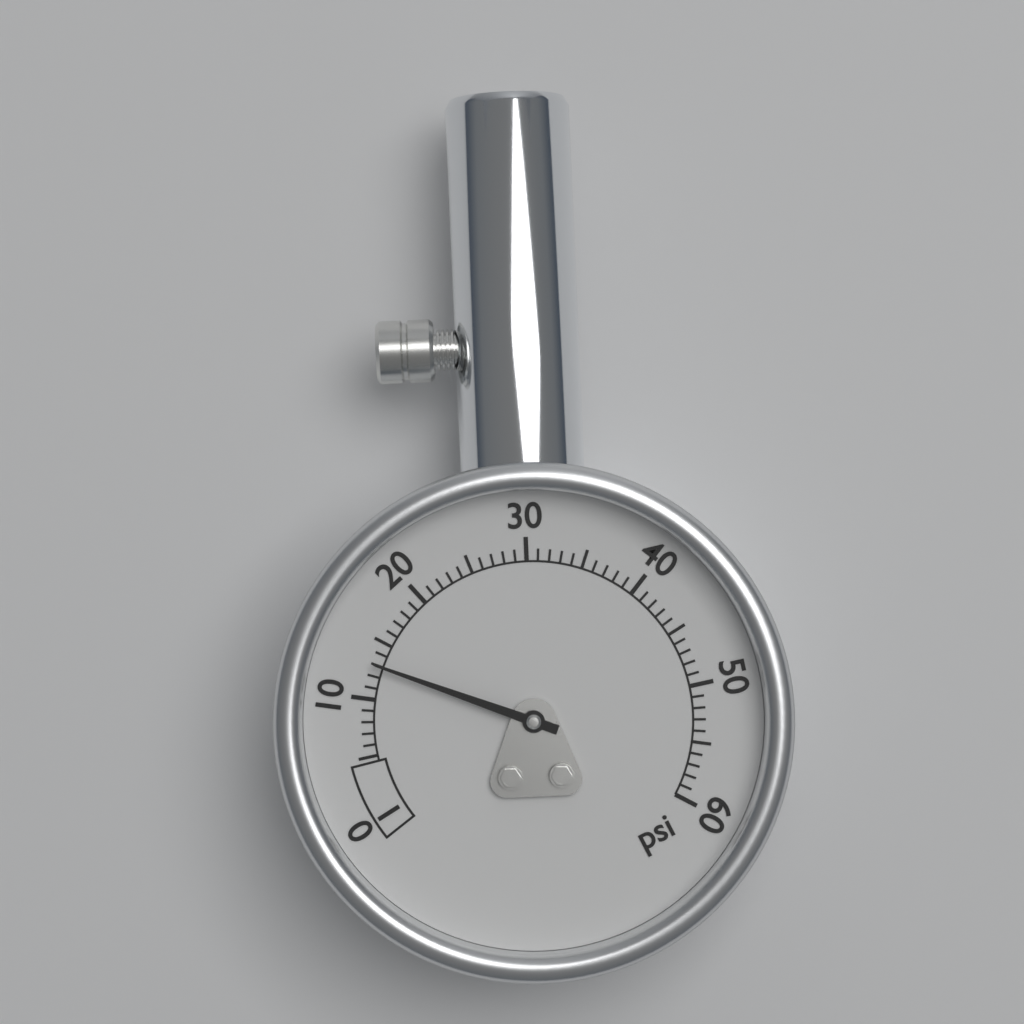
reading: 13 psi
